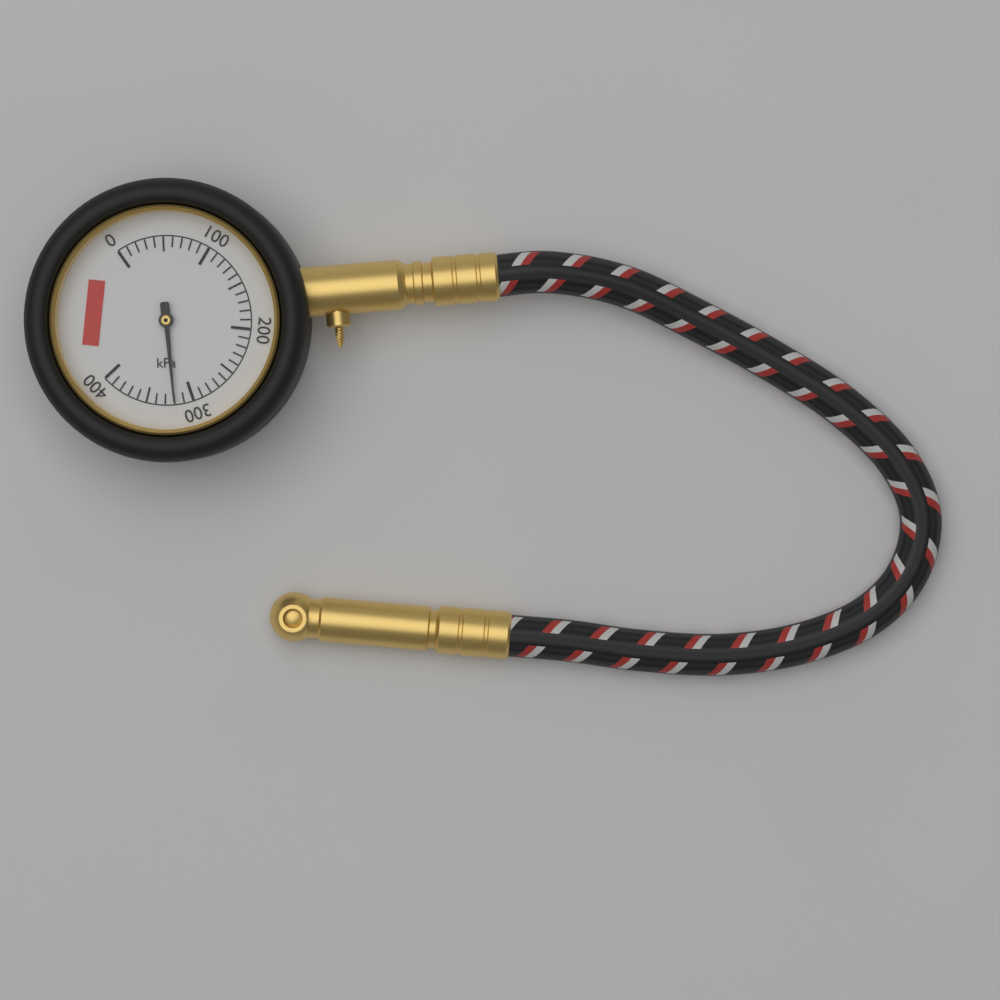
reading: 320 kPa
